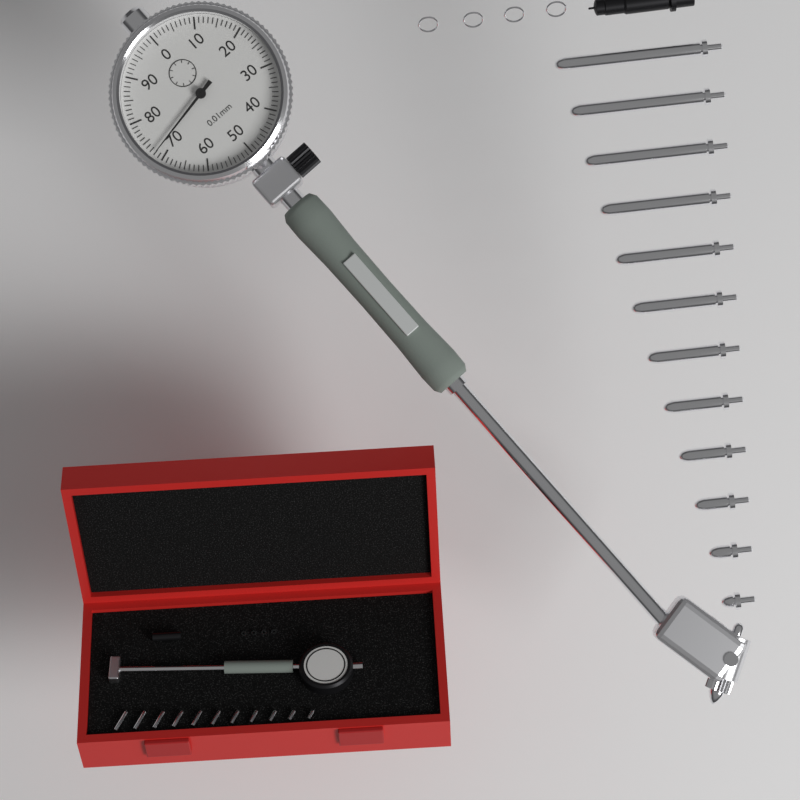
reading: 0.72 mm
